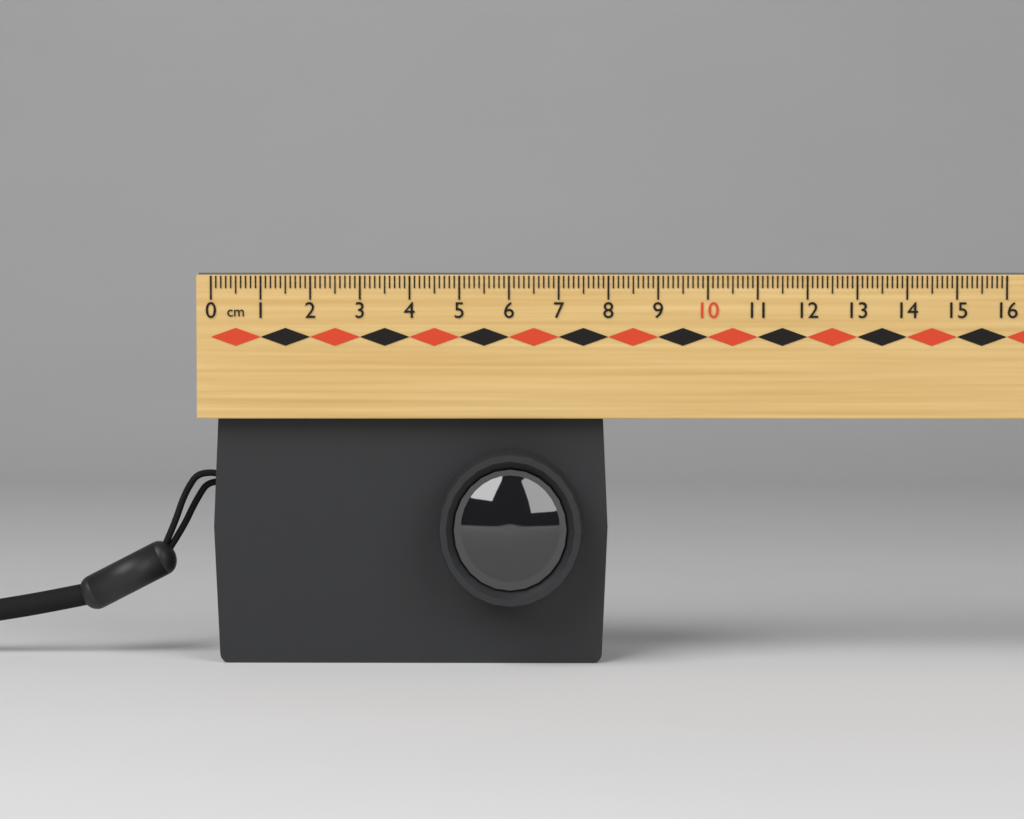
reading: 8.0 cm
